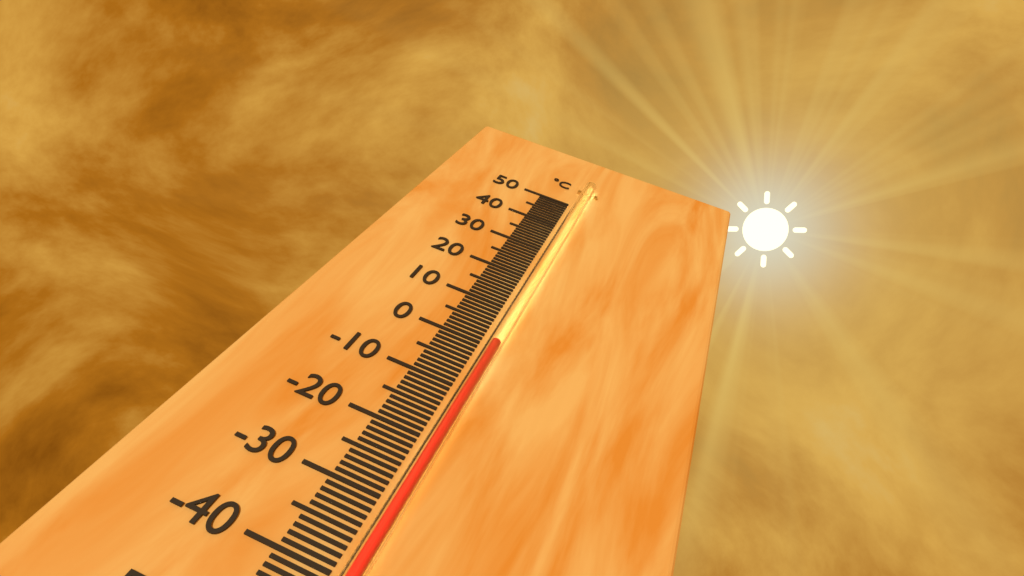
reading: 0 °C
